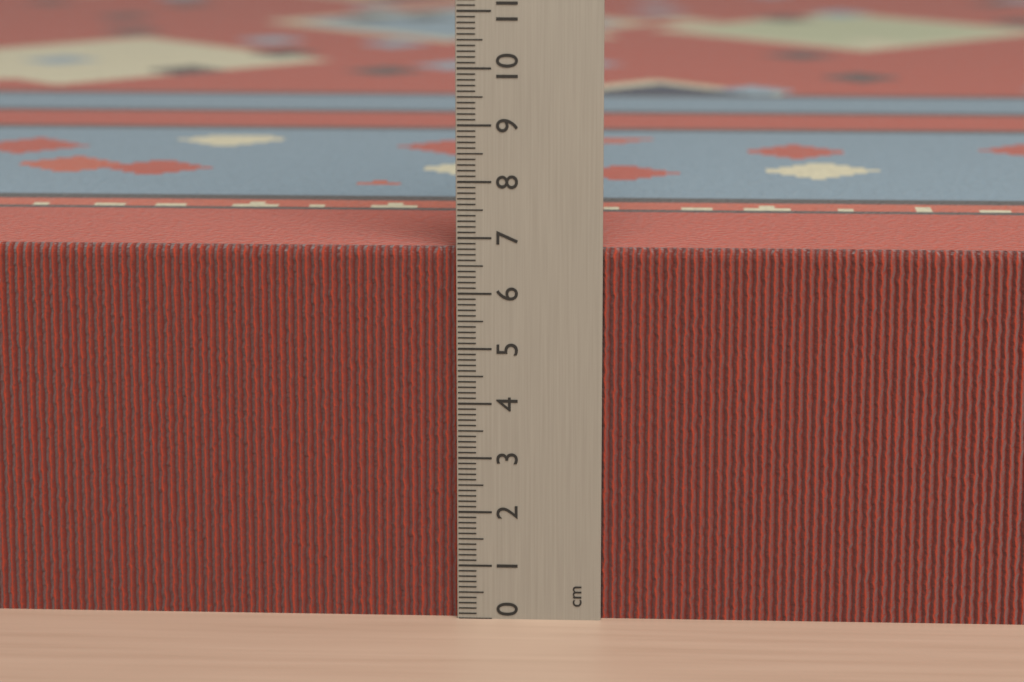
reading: 6.8 cm
